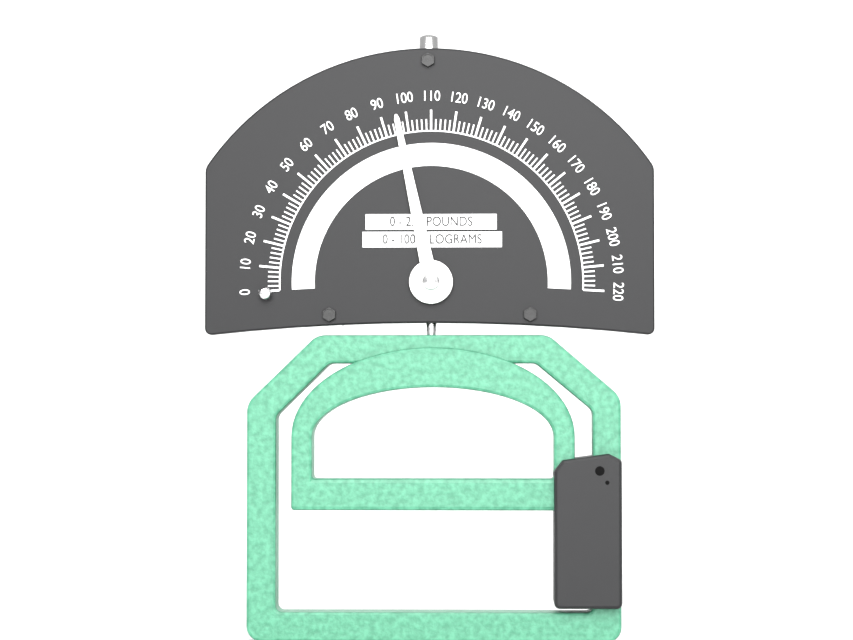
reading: 96 lb
